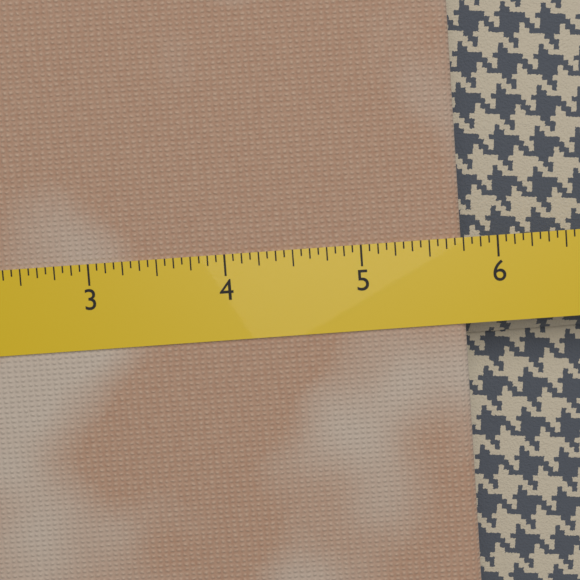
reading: 5.7500 (no unit)
